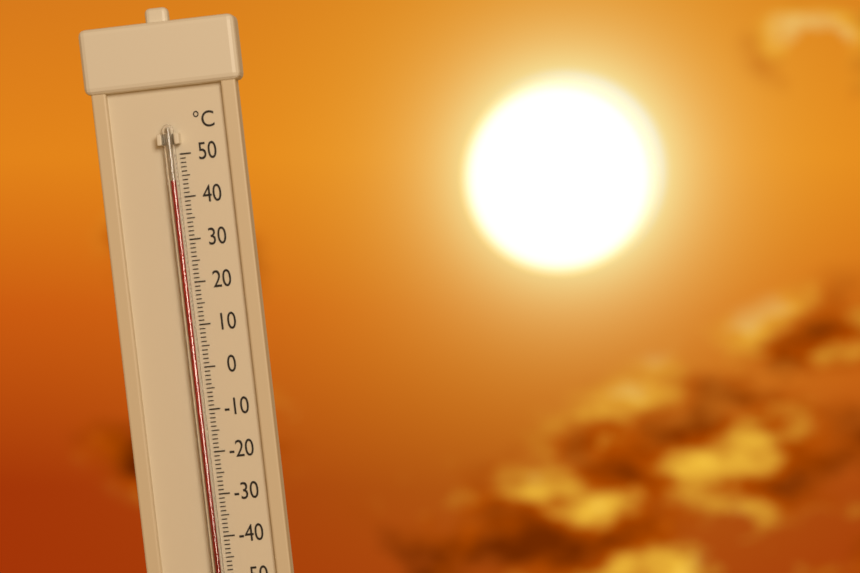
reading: 44 °C
